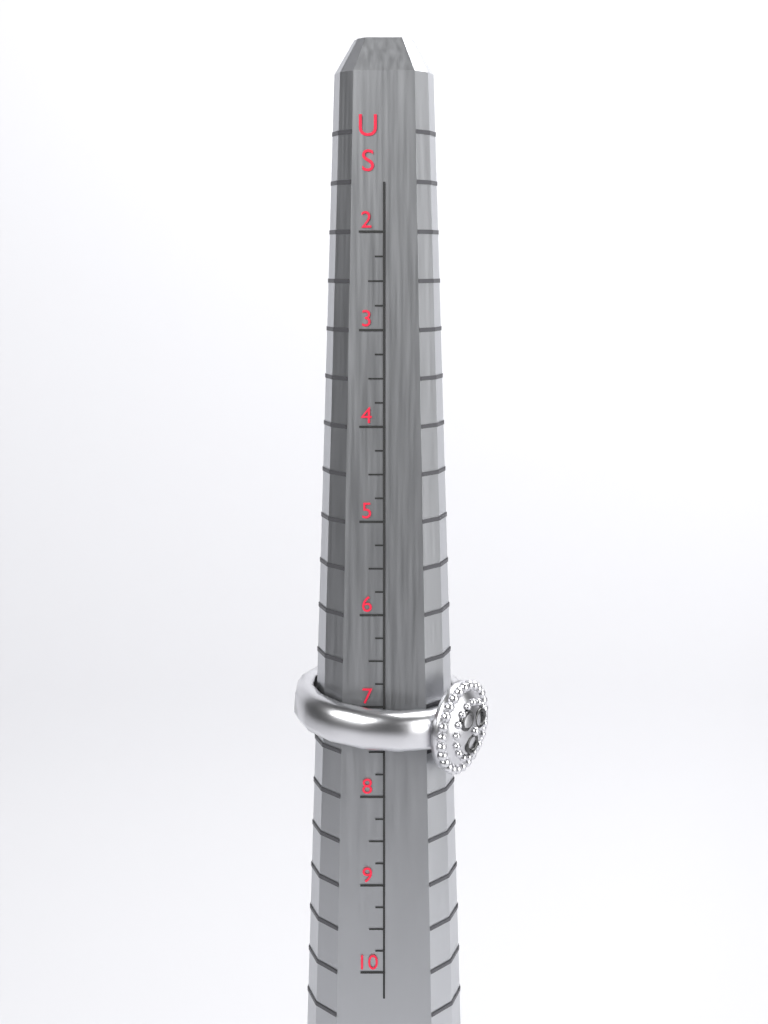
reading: 7.75 US
